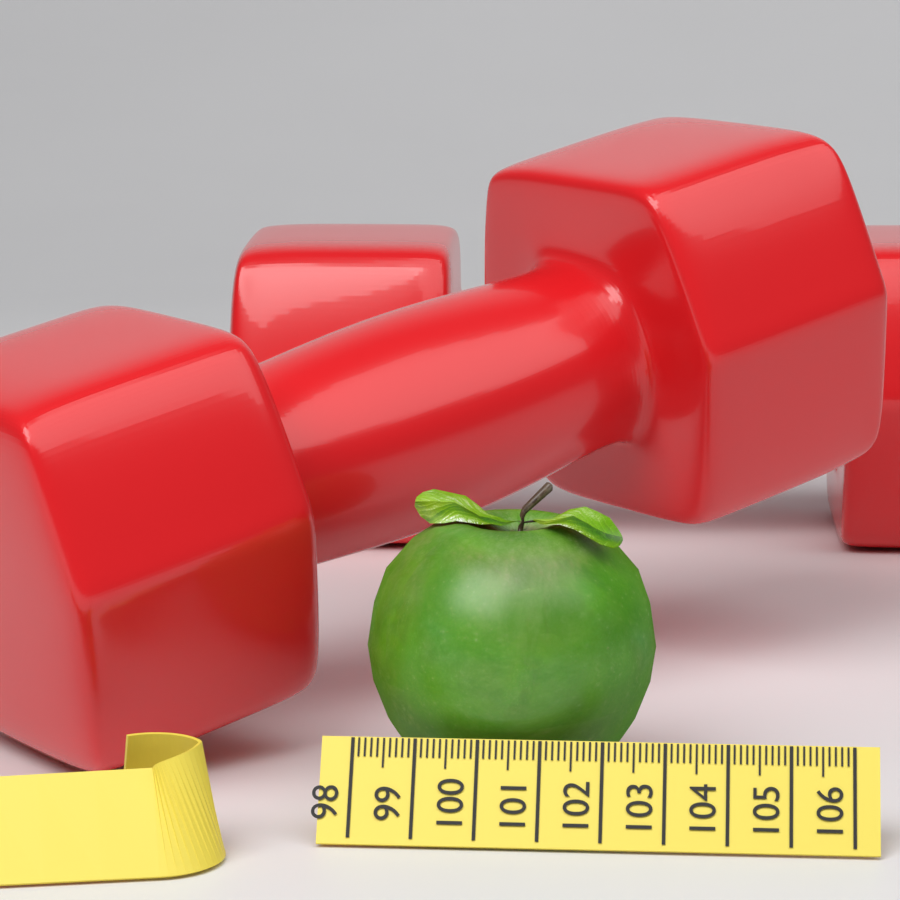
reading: 102.8 (no unit)
